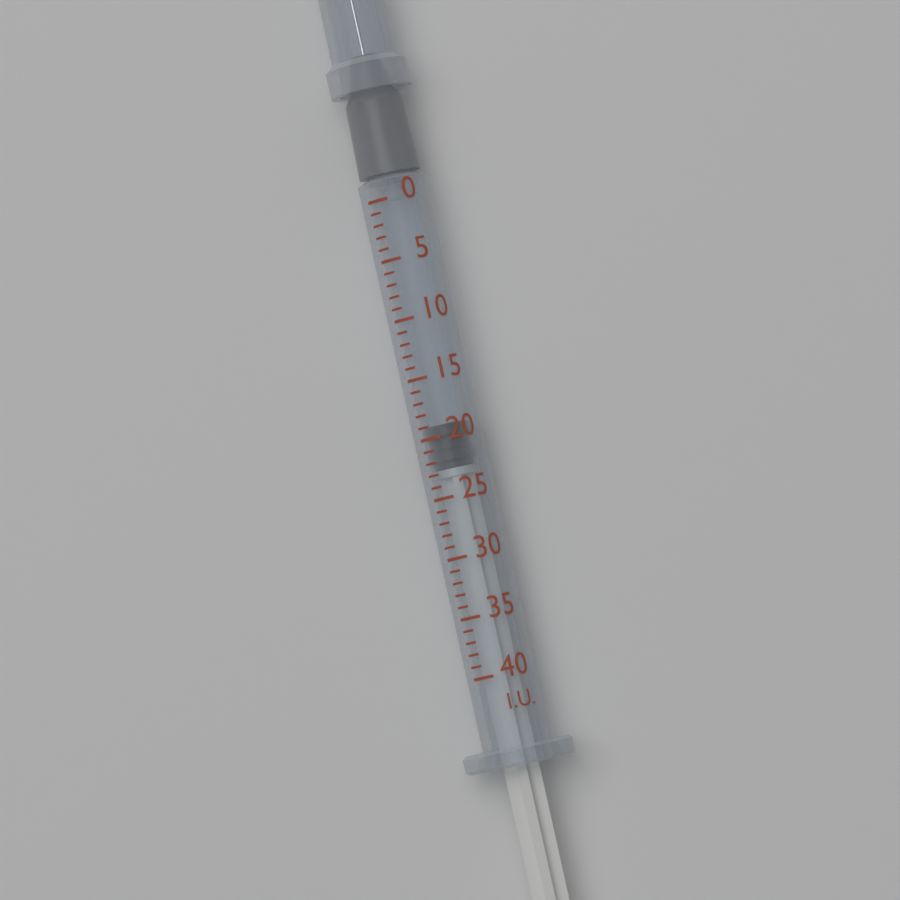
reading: 19 I.U.
